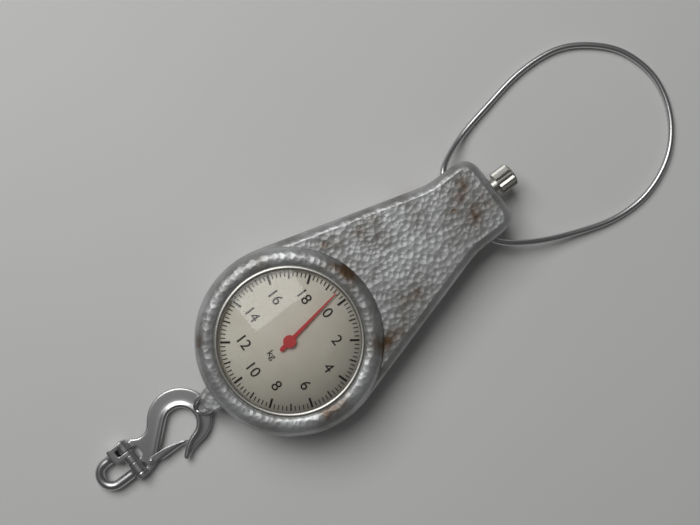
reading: 19.5 kg
